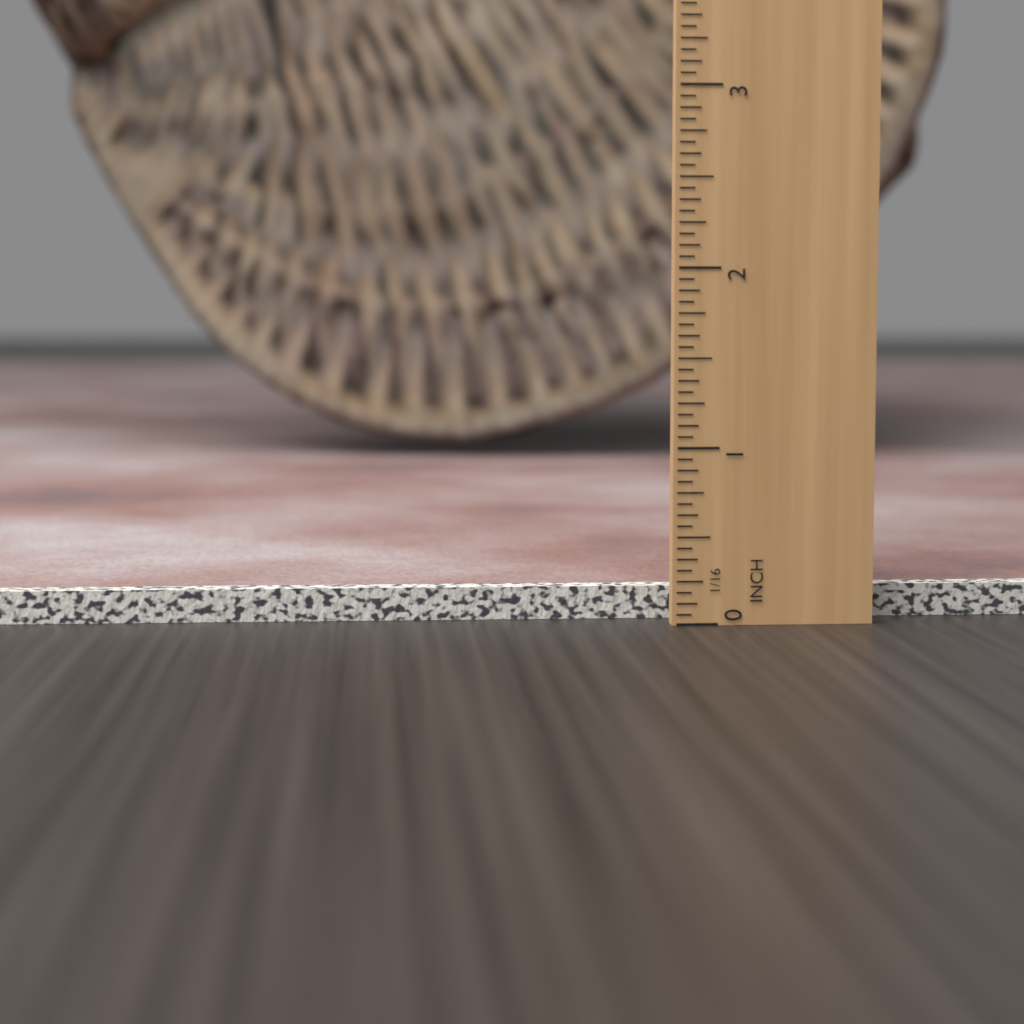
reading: 0.1875 in
